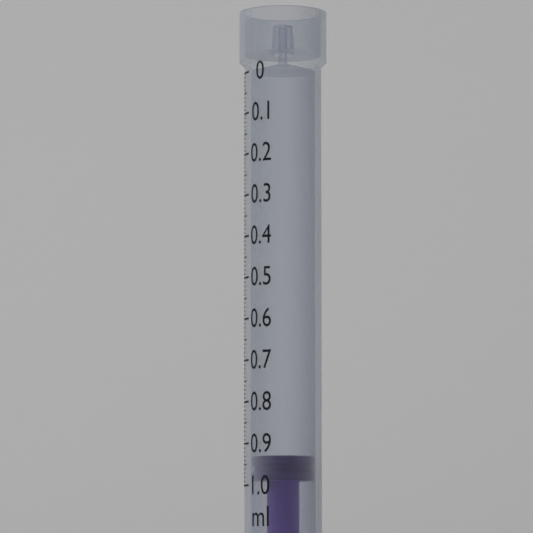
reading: 0.93 ml
